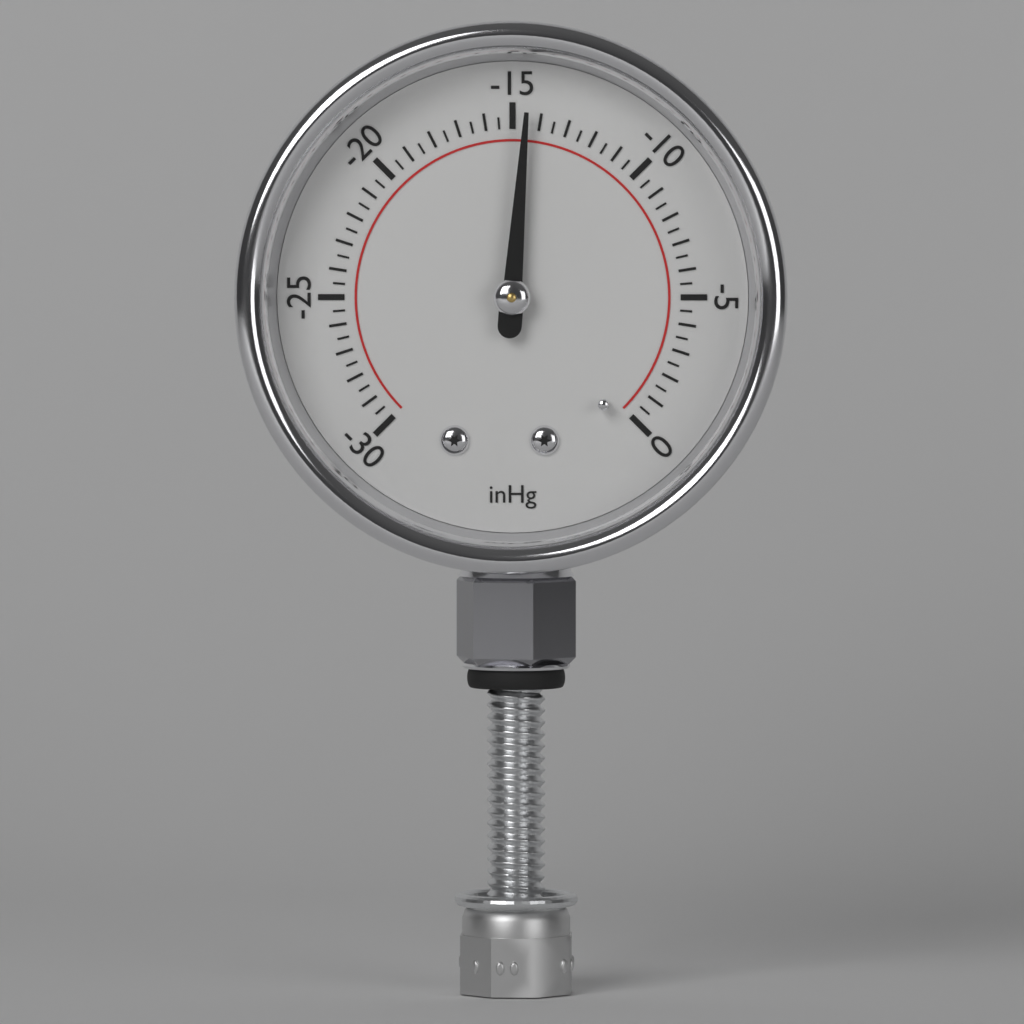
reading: -14.5 inHg
